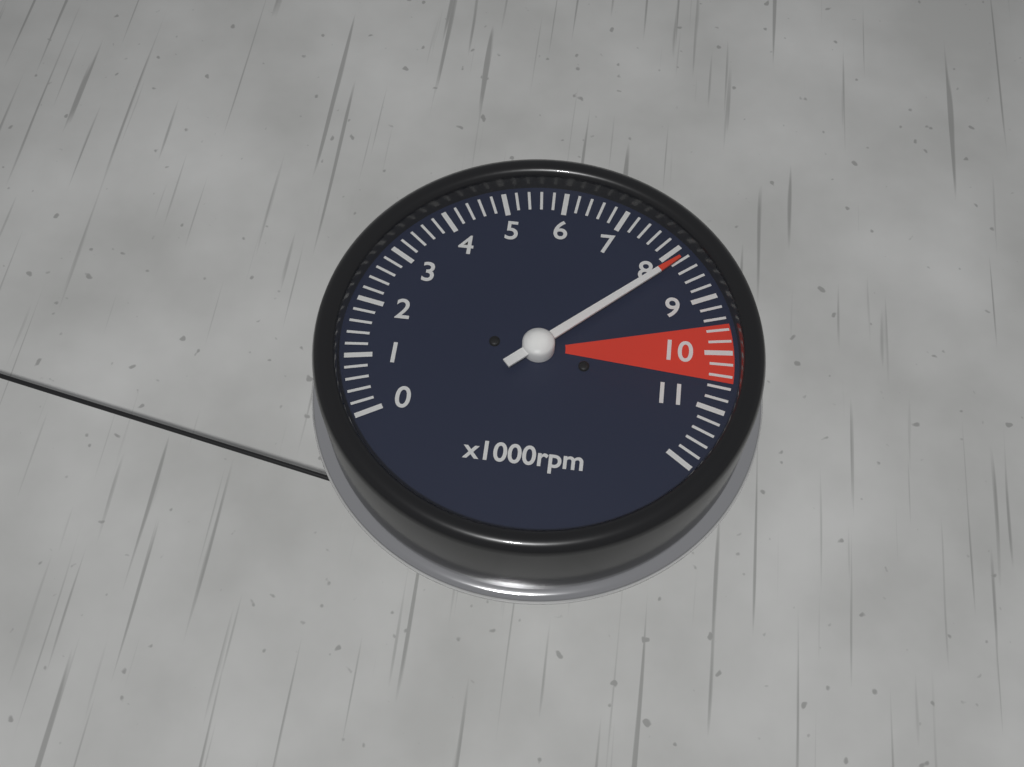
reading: 8200 rpm
